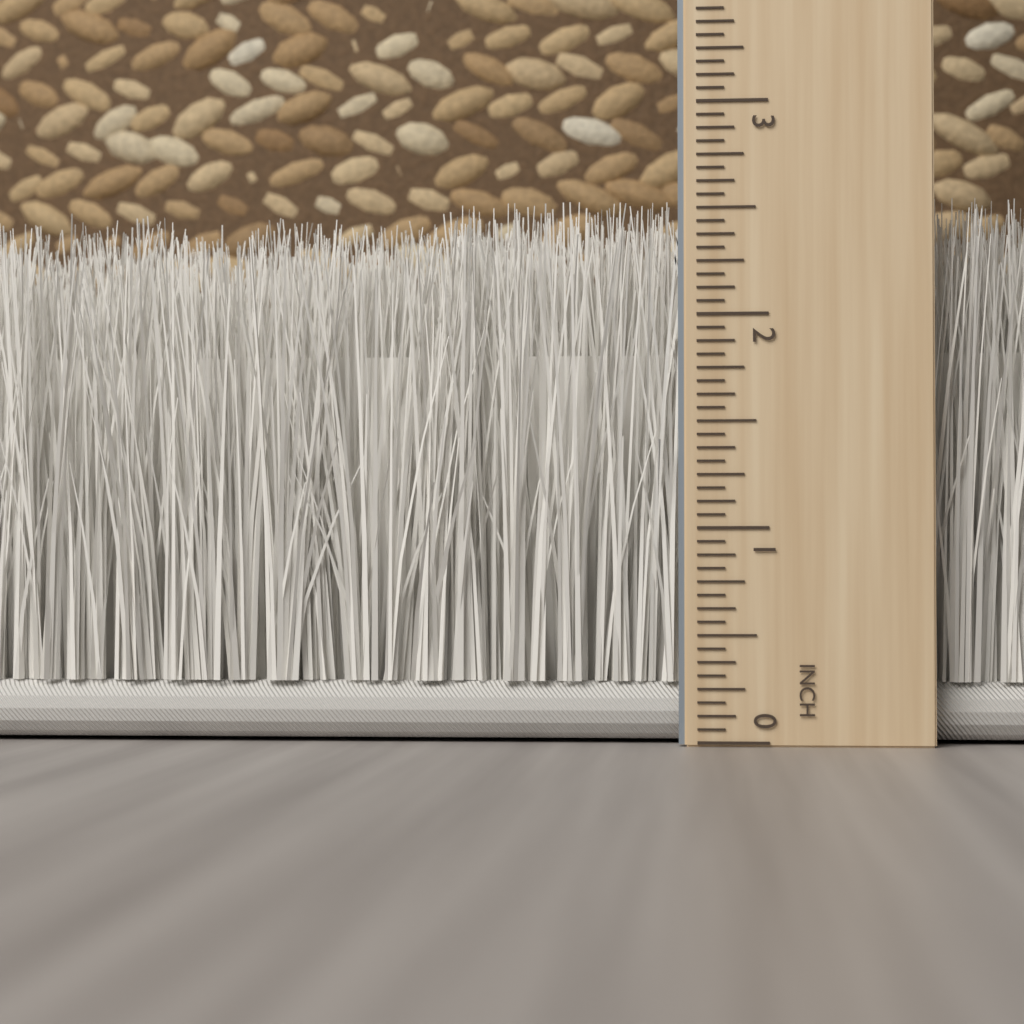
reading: 2.5625 inch
